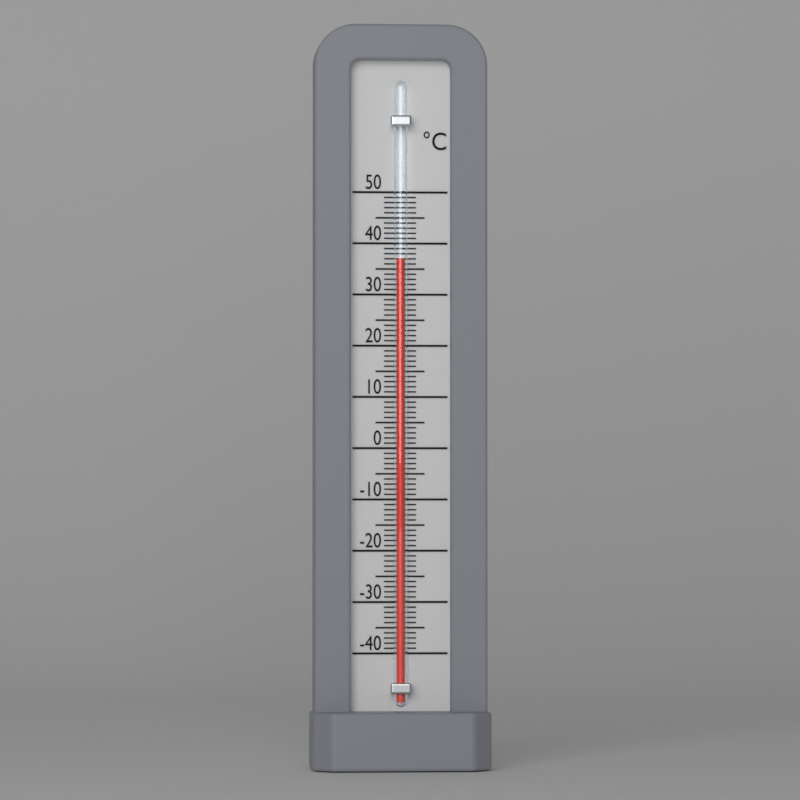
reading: 37 °C
